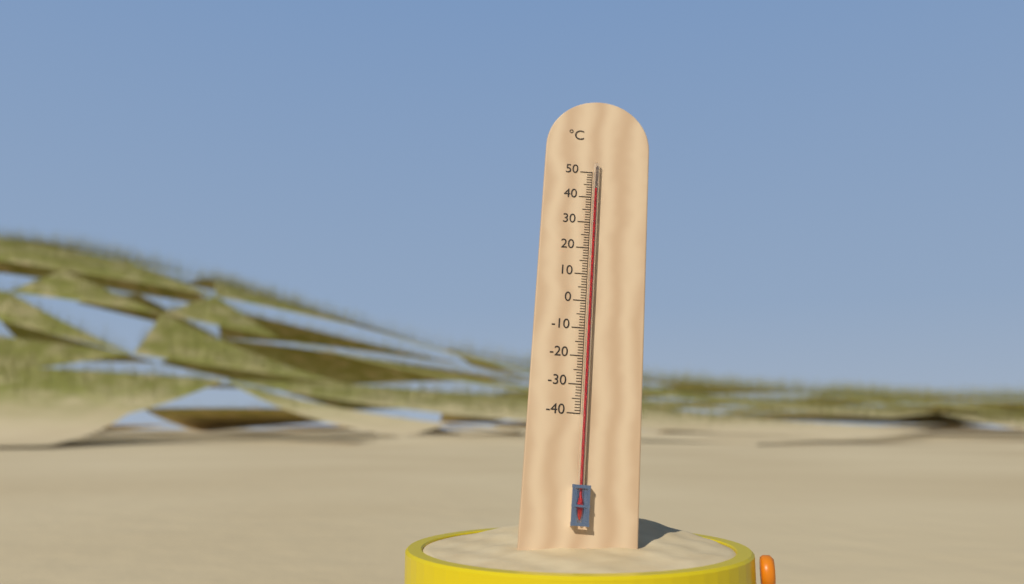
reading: 43 °C
